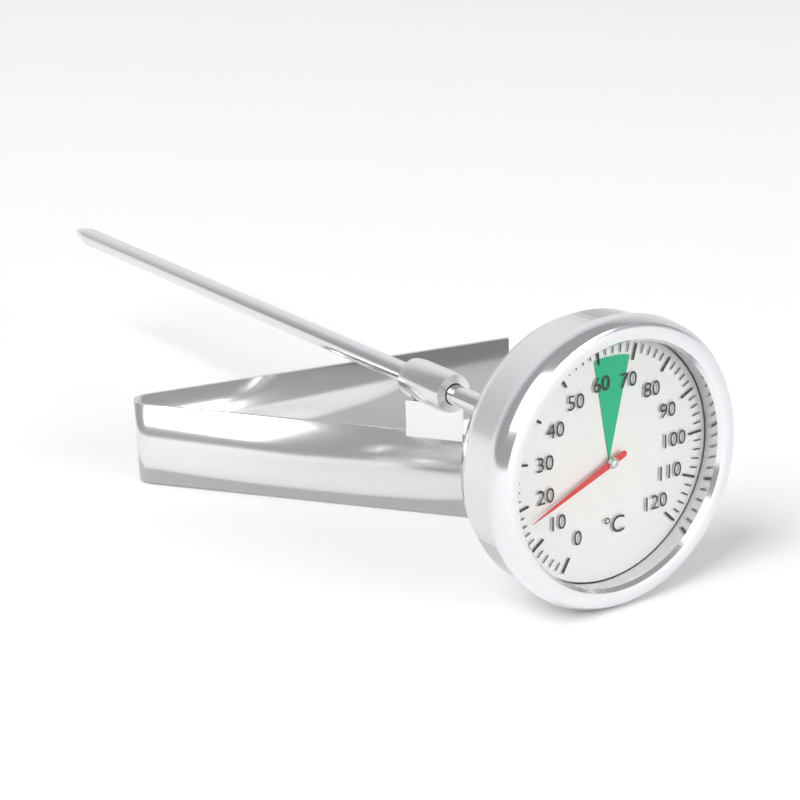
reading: 16 °C
